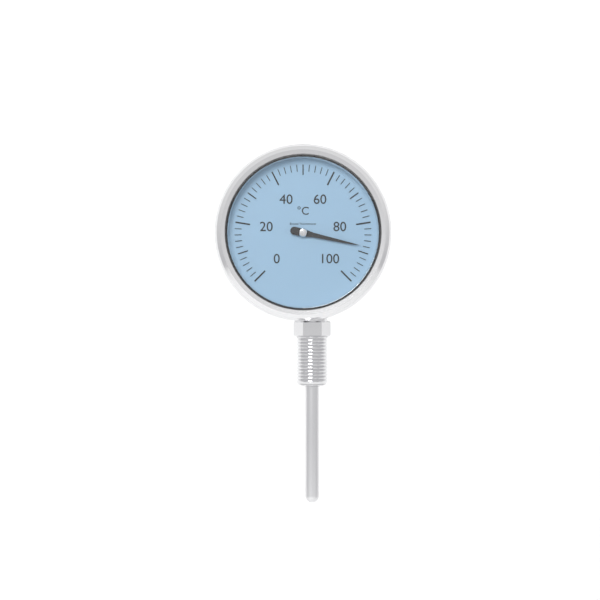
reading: 88 °C
